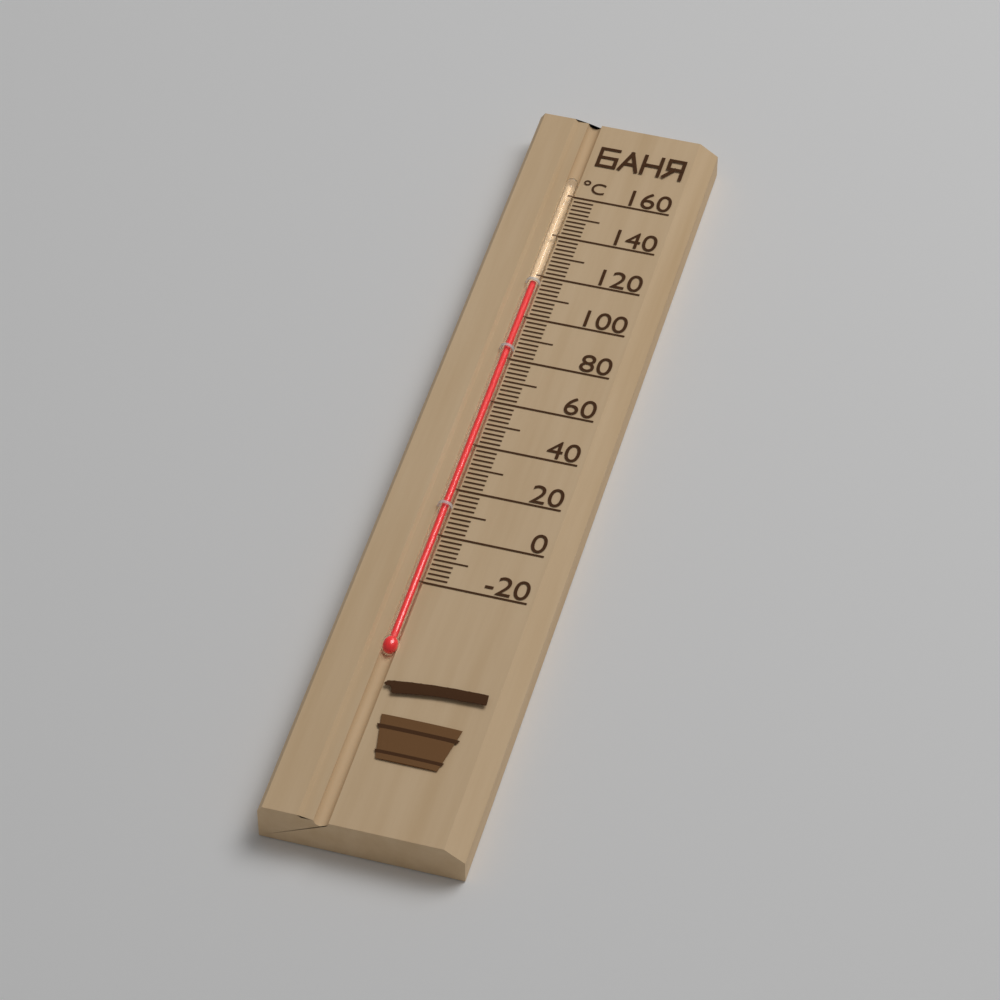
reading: 116 °C
